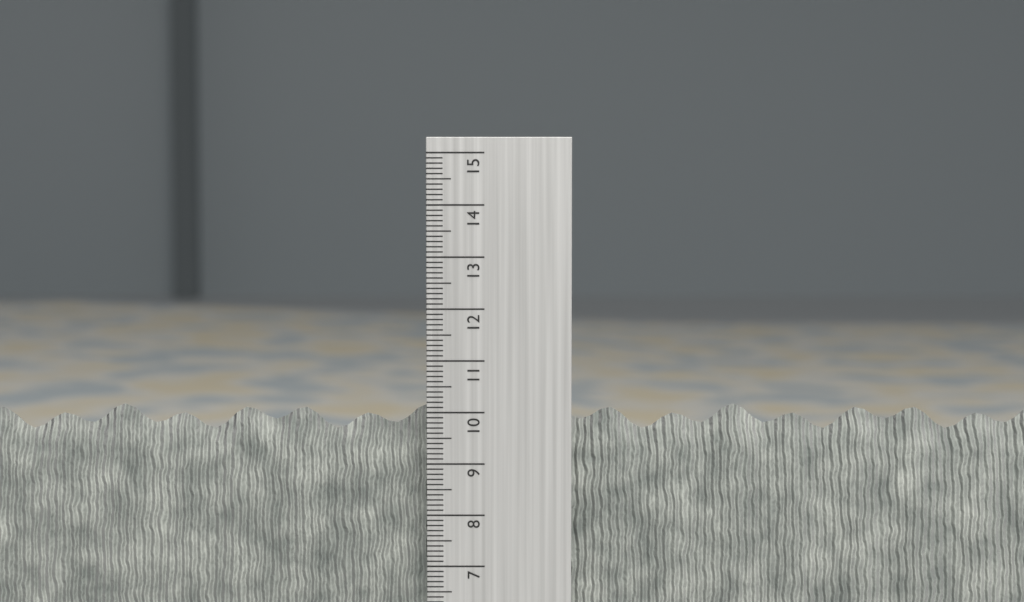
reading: 10.1 cm
